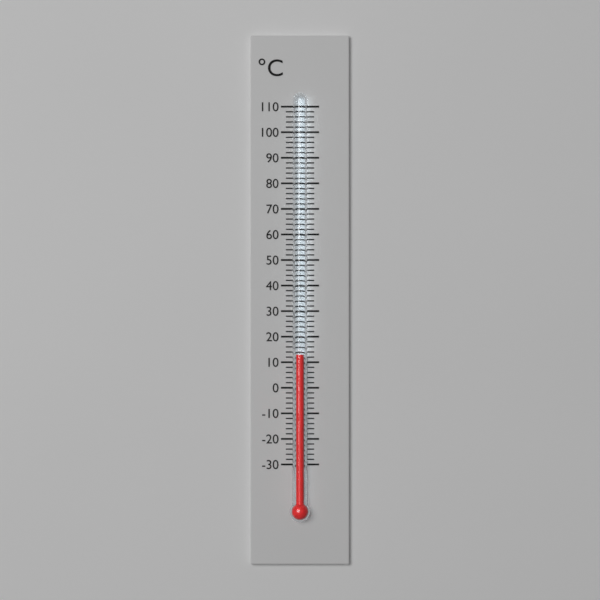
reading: 13 °C
